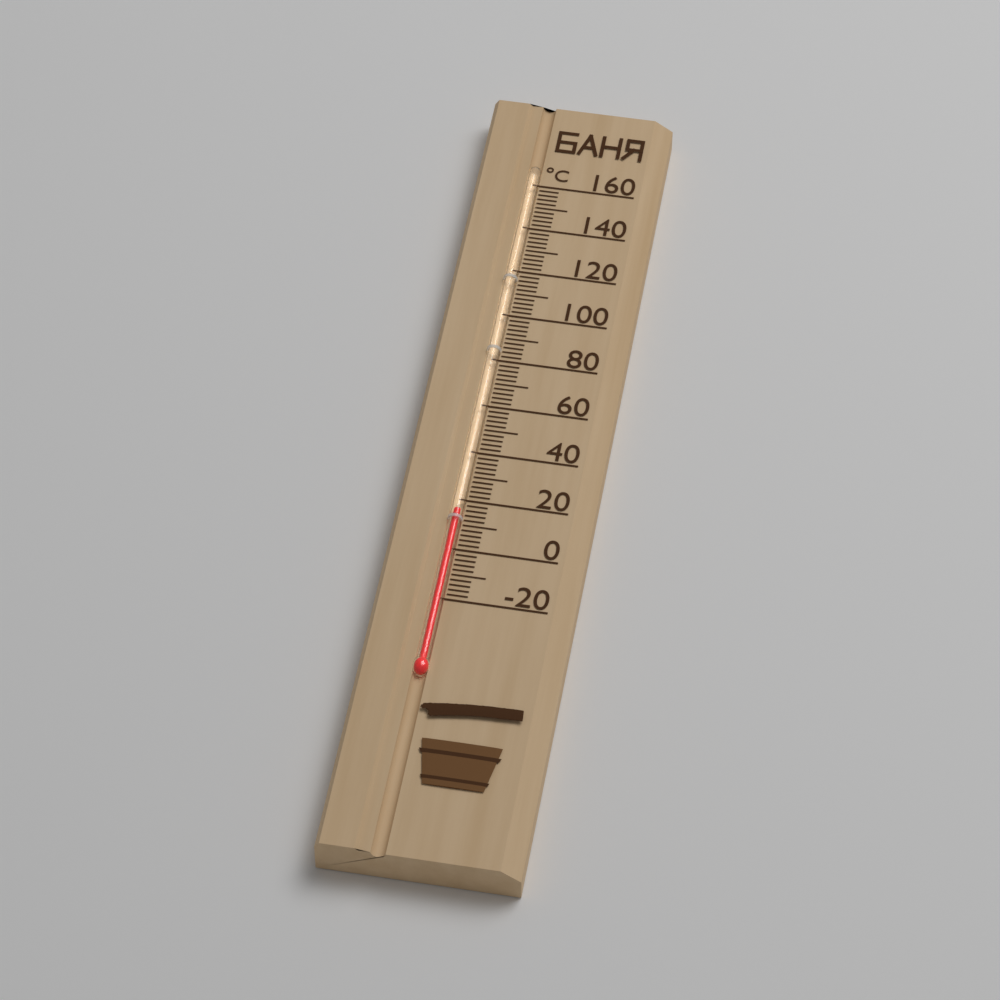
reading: 16 °C
